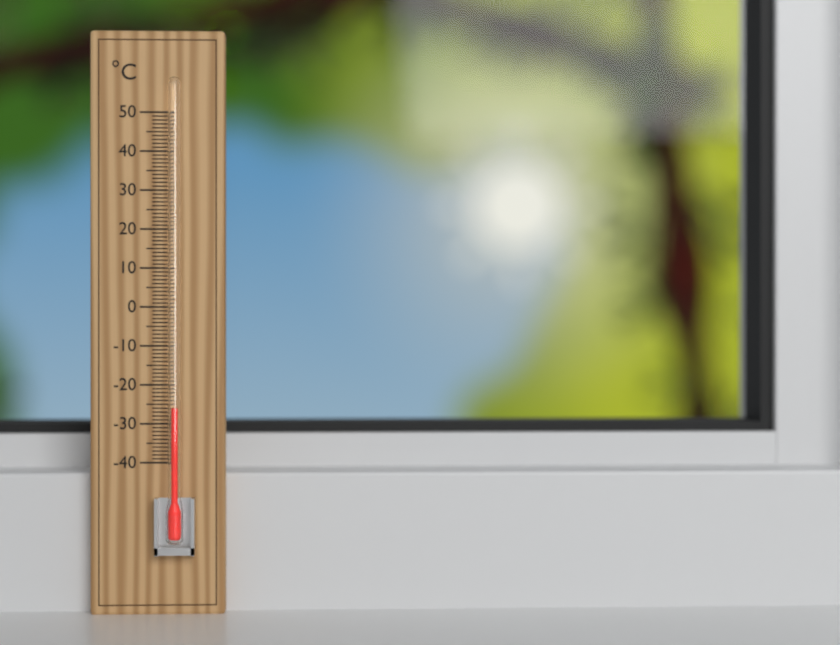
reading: -26 °C
